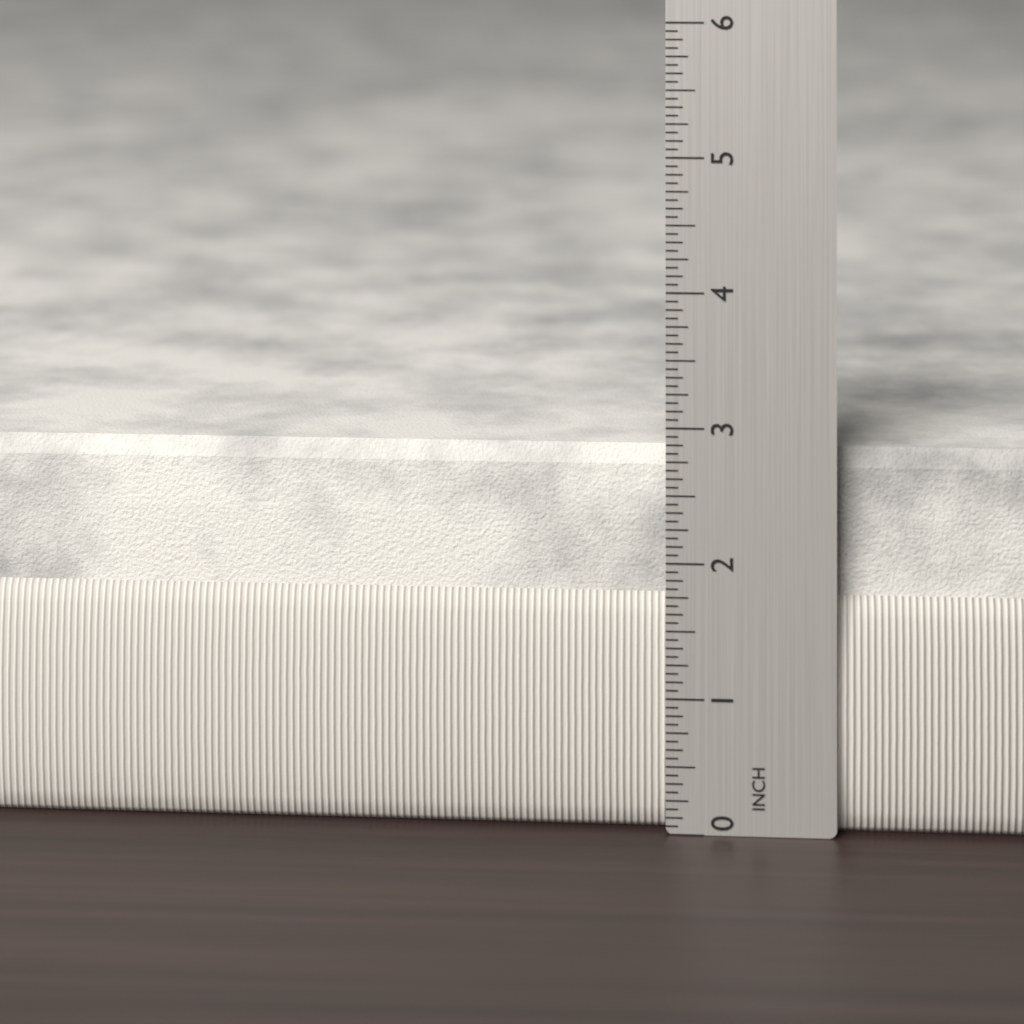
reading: 2.8125 in
